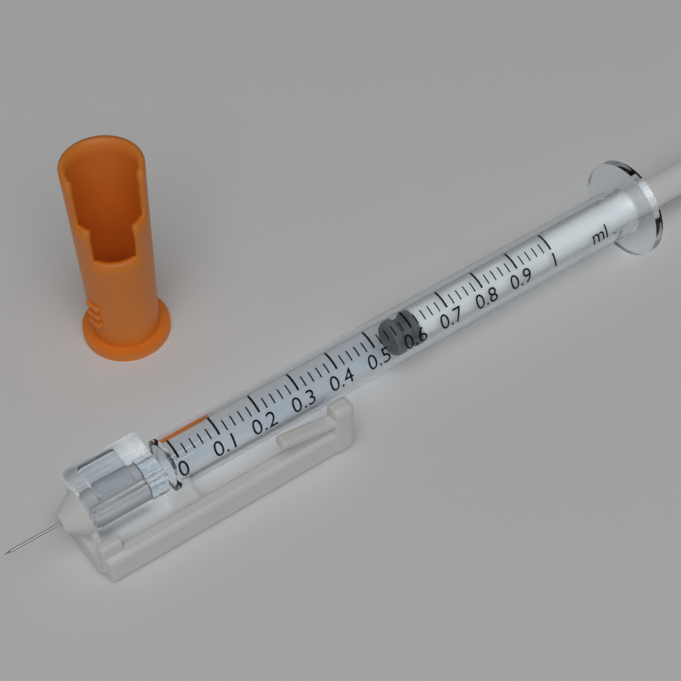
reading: 0.56 ml
